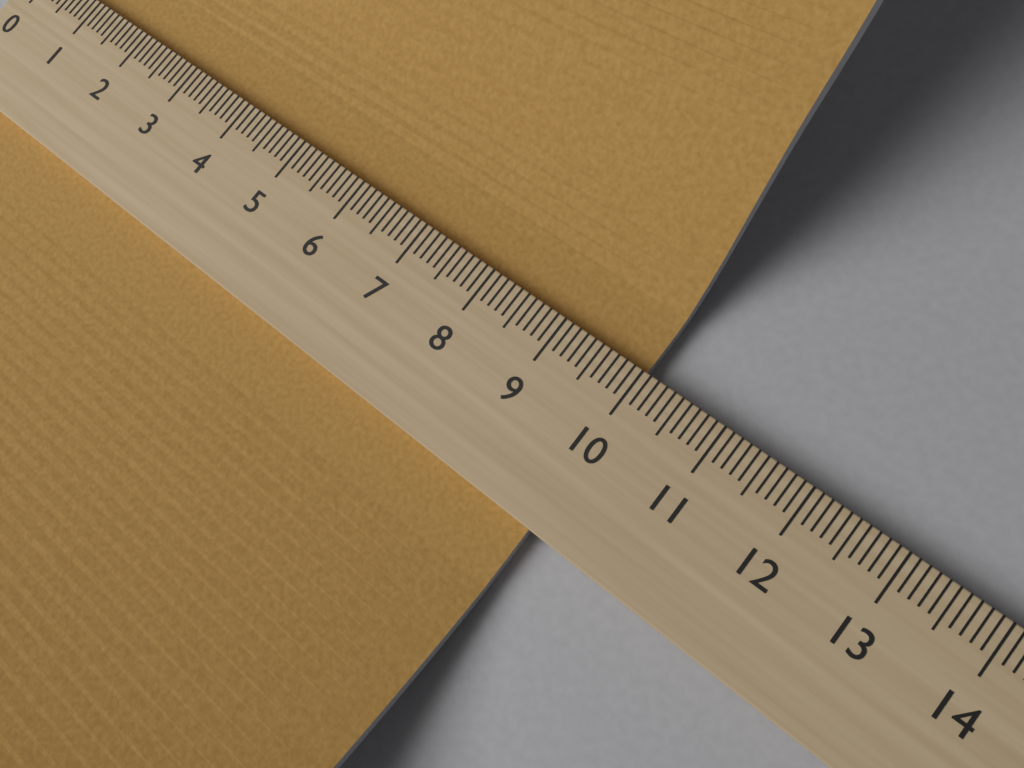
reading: 10.0 (no unit)
